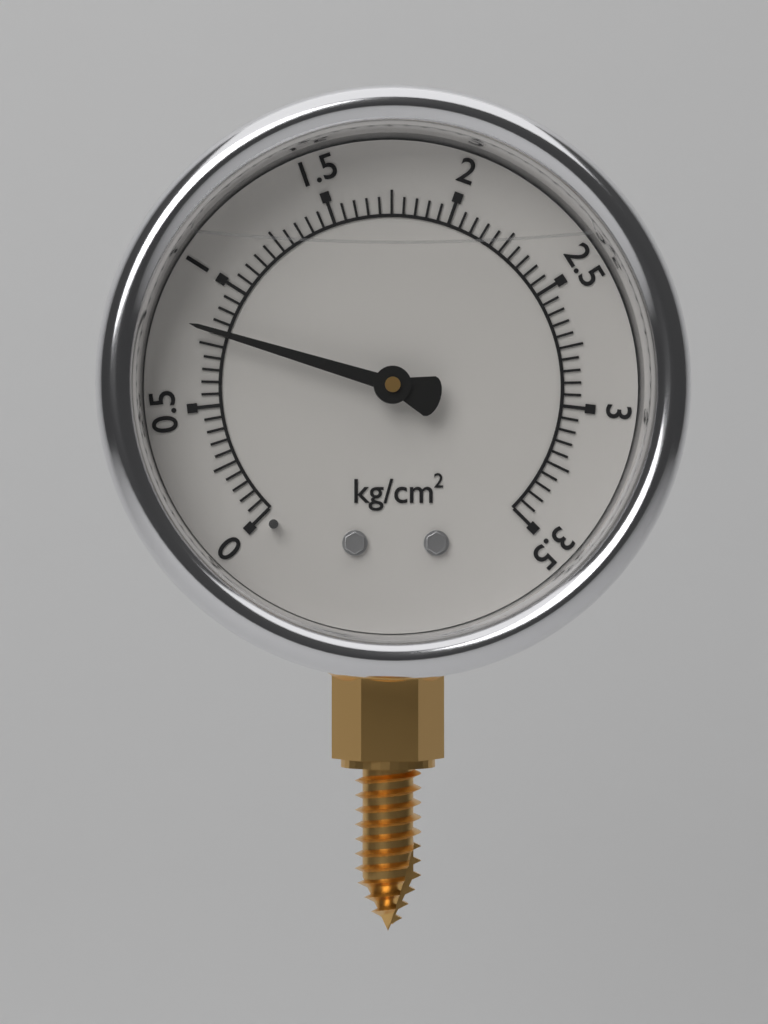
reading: 0.80 kg/cm²
